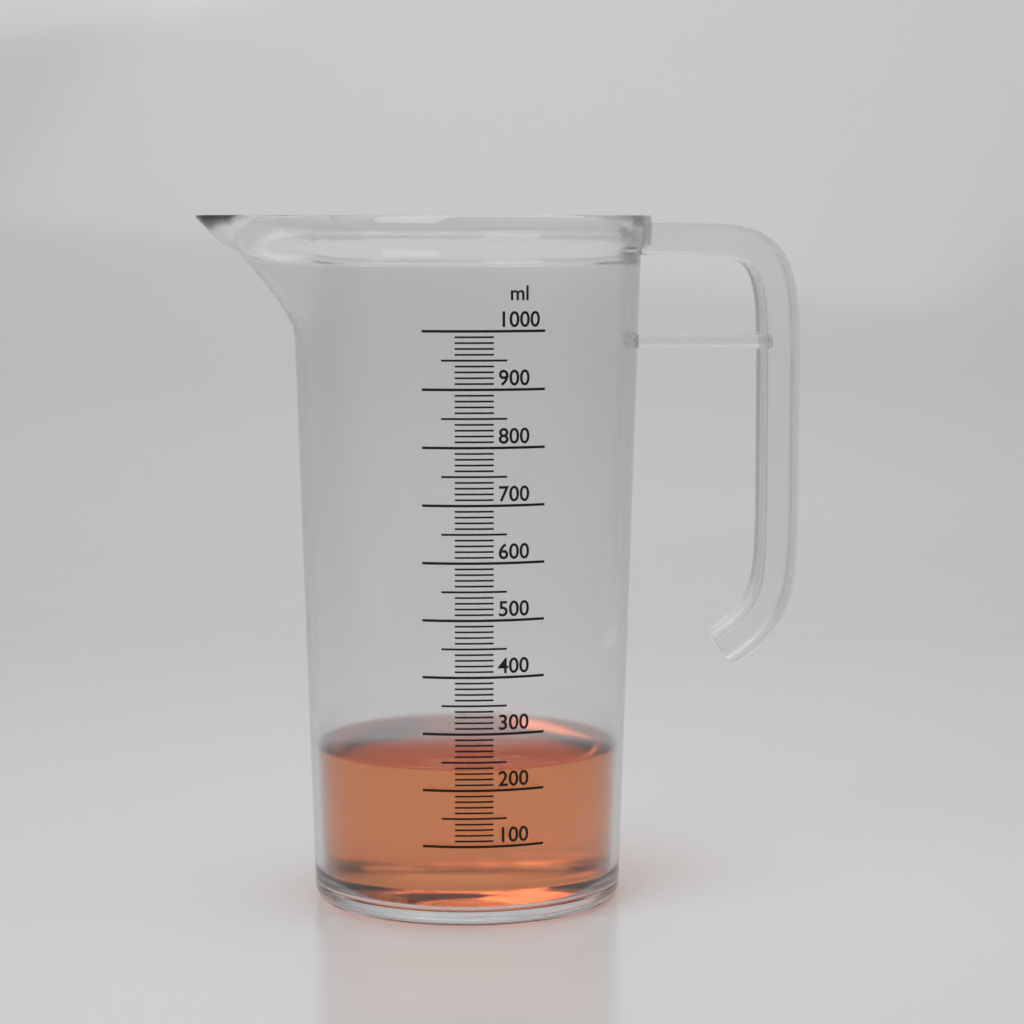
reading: 240 ml
